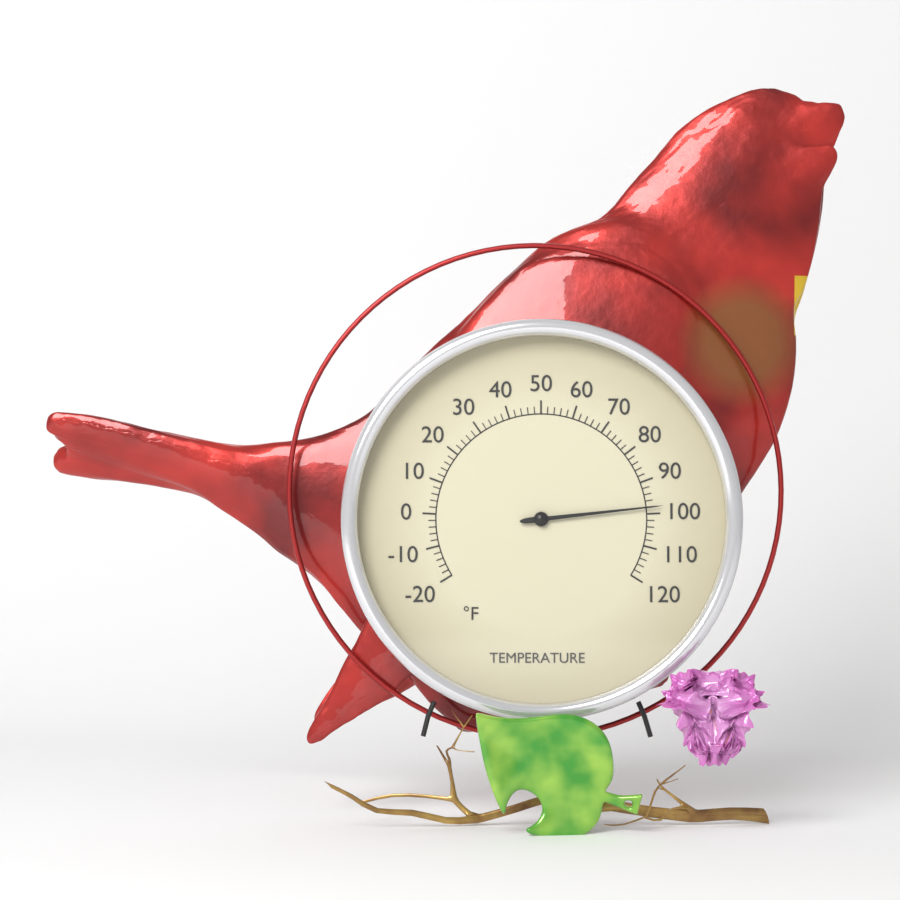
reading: 98 °F
